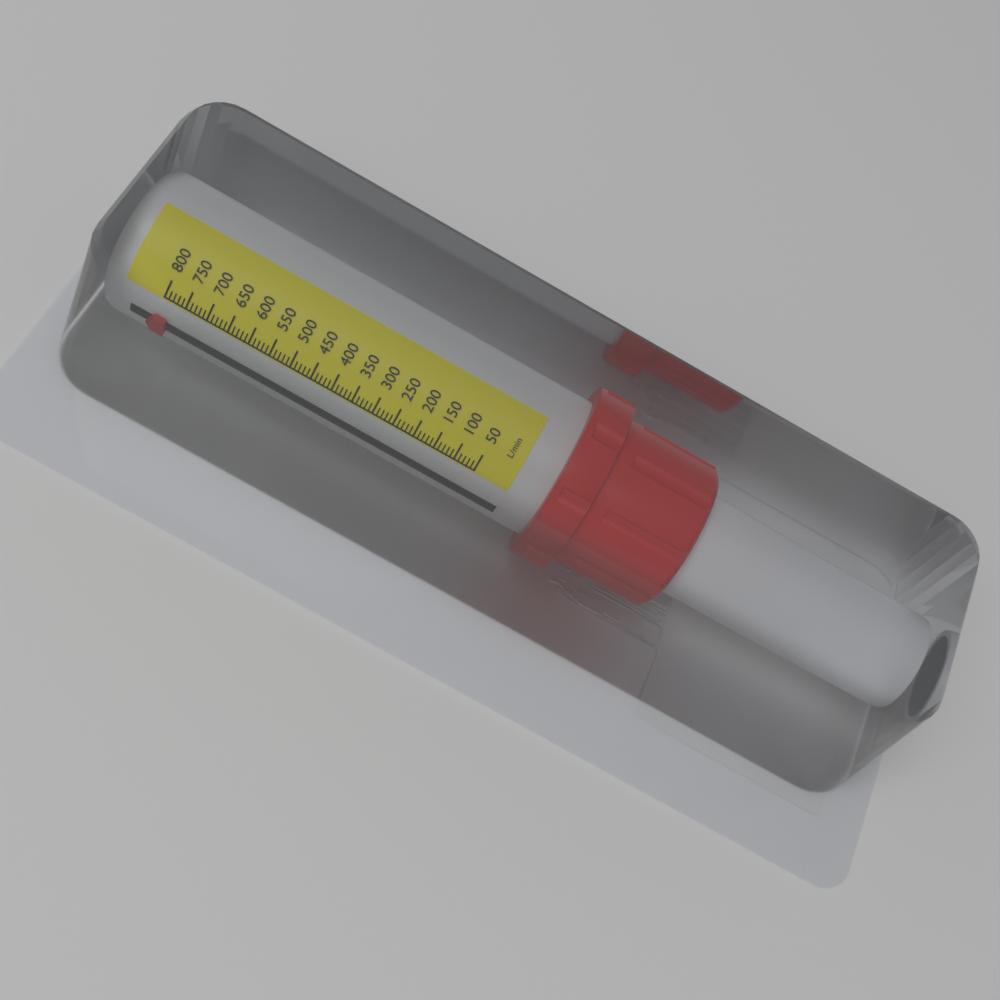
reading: 780 L/min
